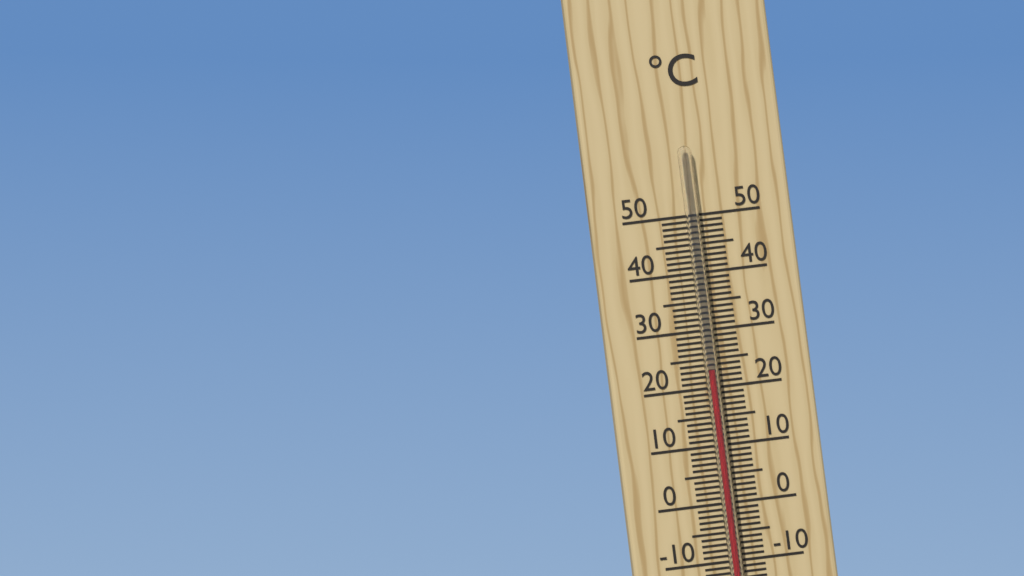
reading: 23 °C
